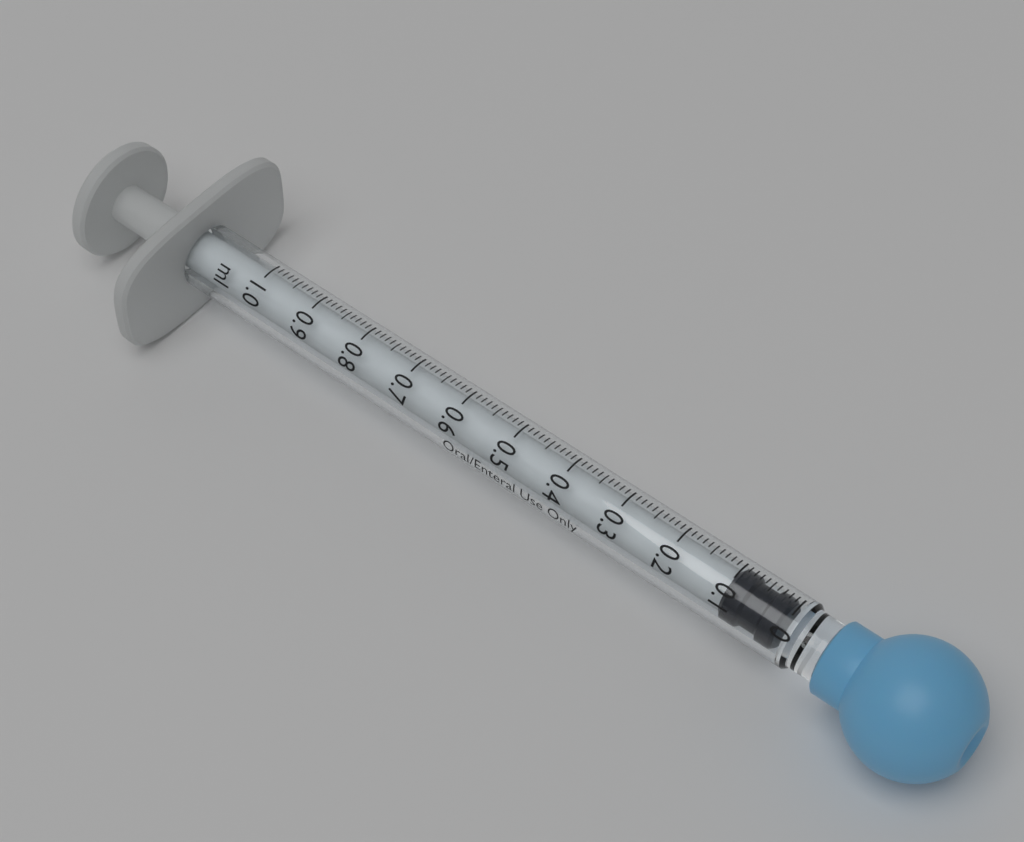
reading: 0.01 ml
